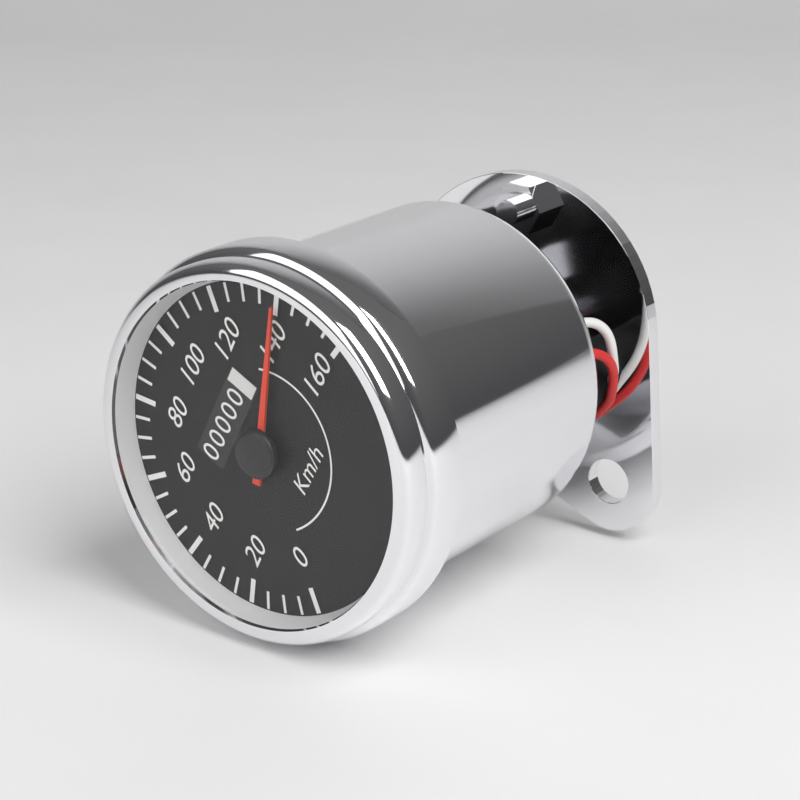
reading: 140 km/h
